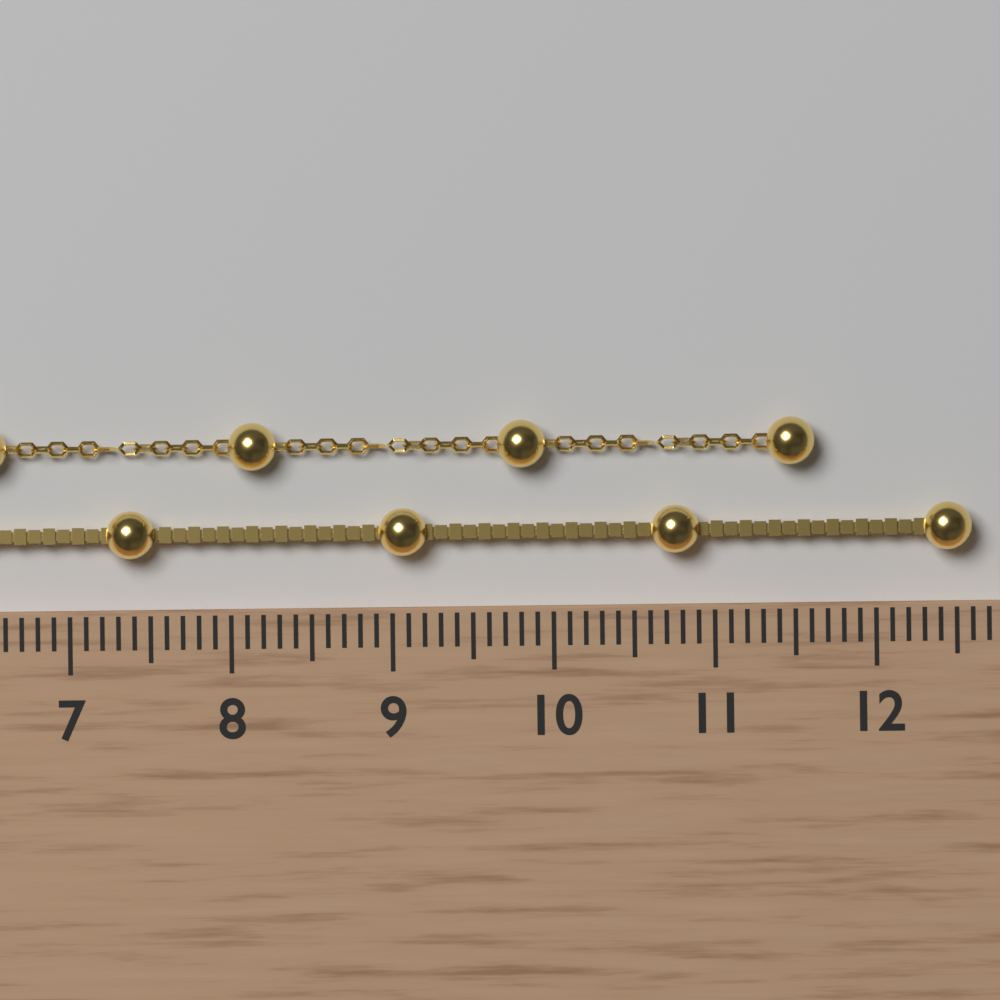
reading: 12.6 cm
